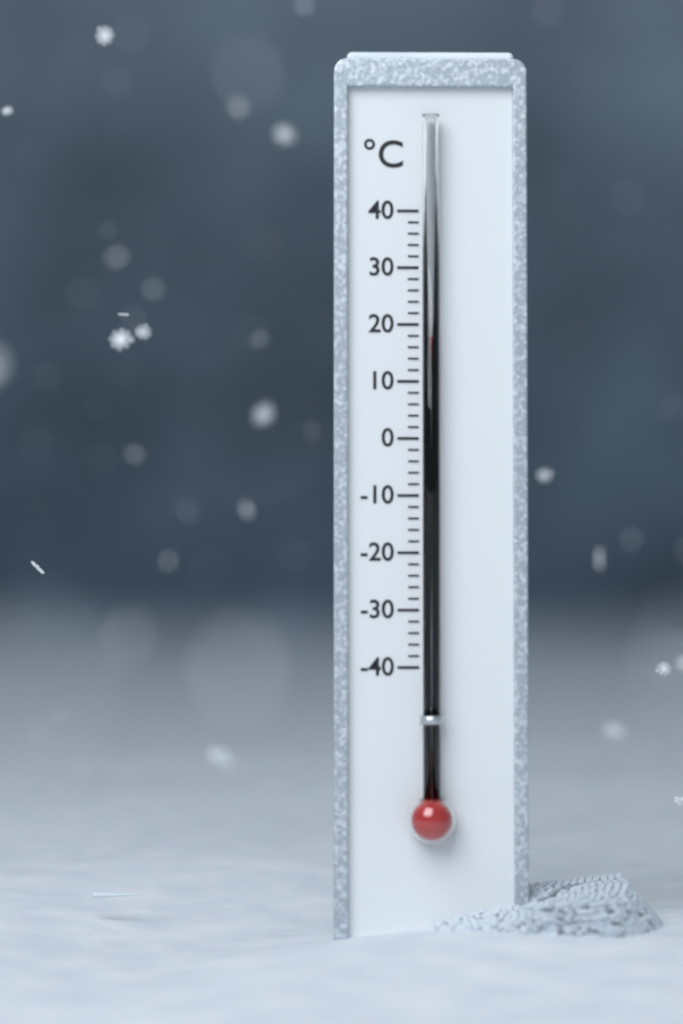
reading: 18 °C
